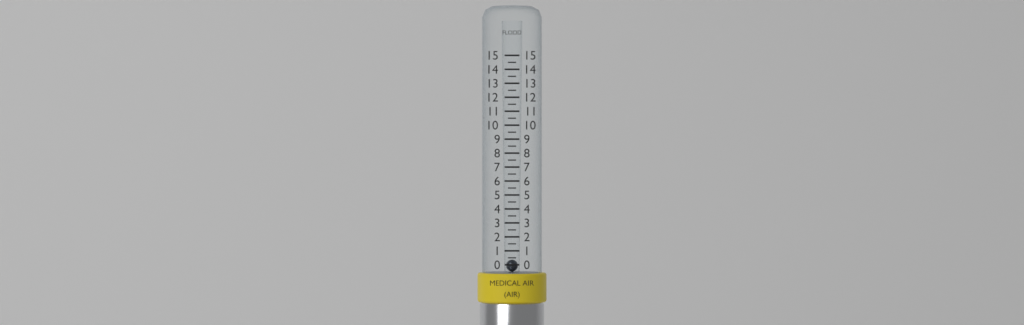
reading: 0.3 (no unit)
